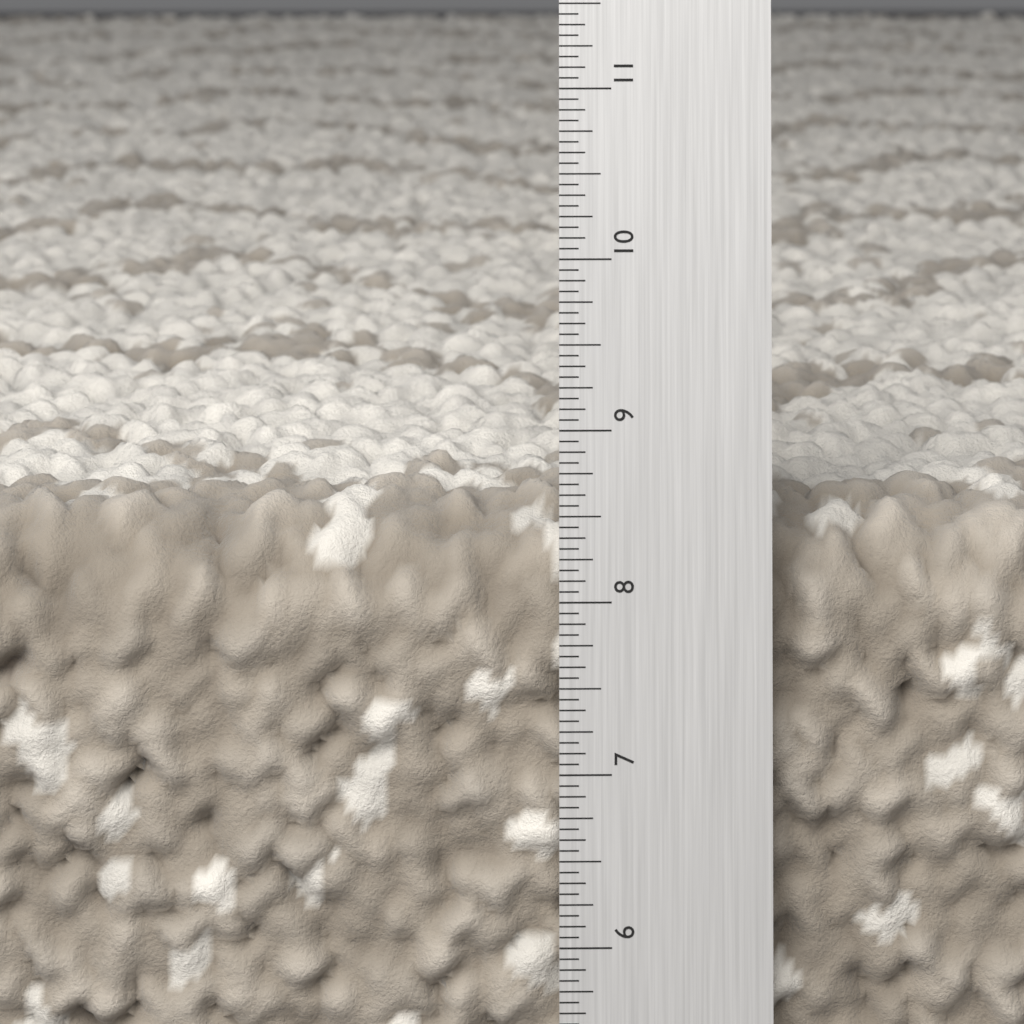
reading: 8.5000 in
